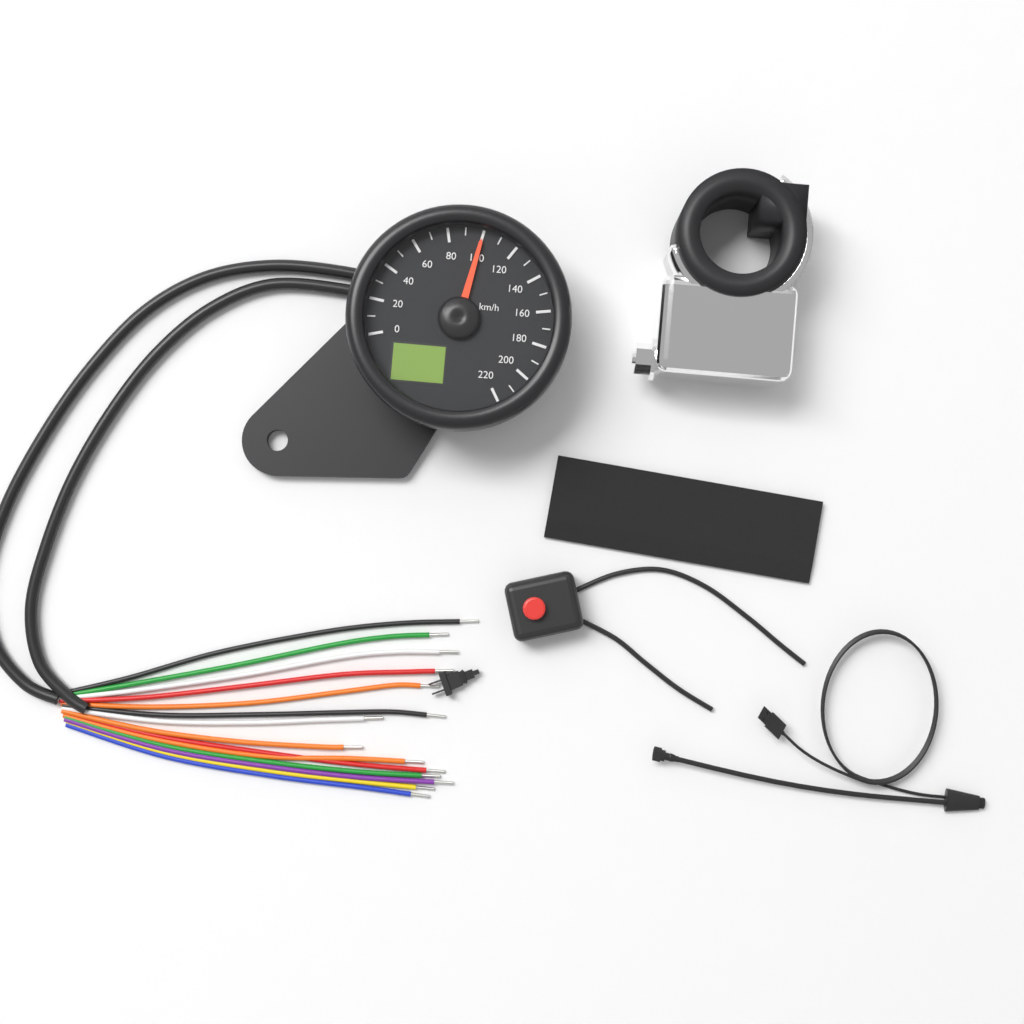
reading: 100 km/h
